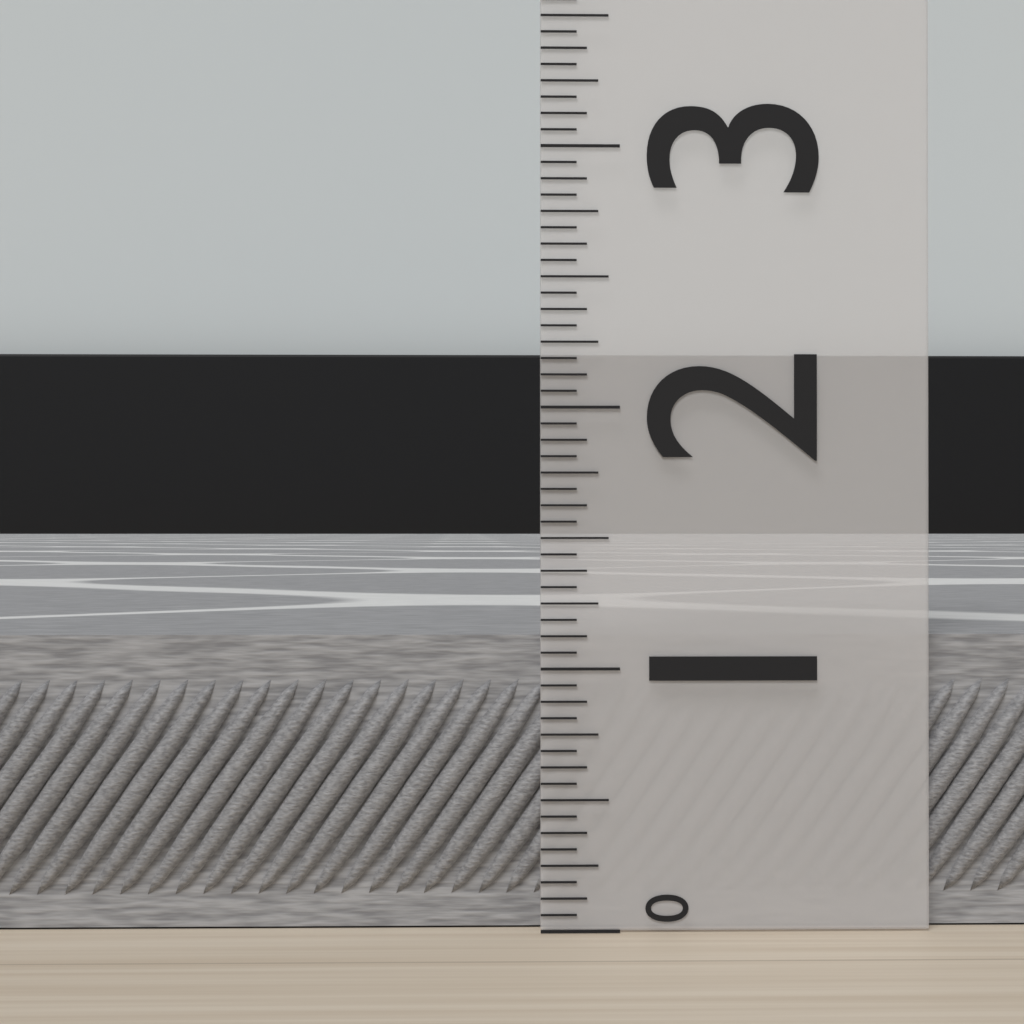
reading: 1.1250 (no unit)
